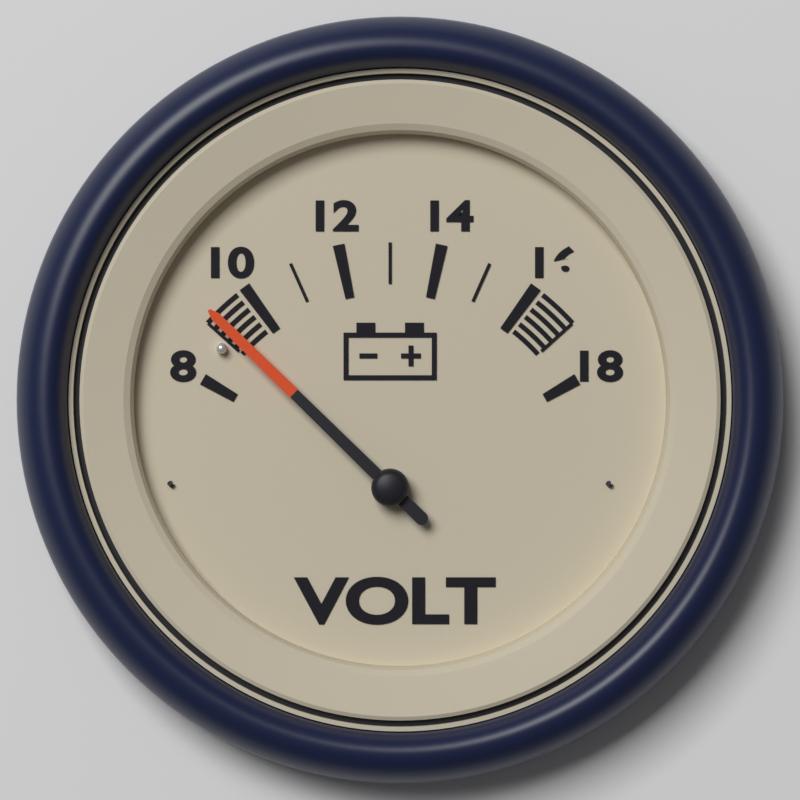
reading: 9.2 V
